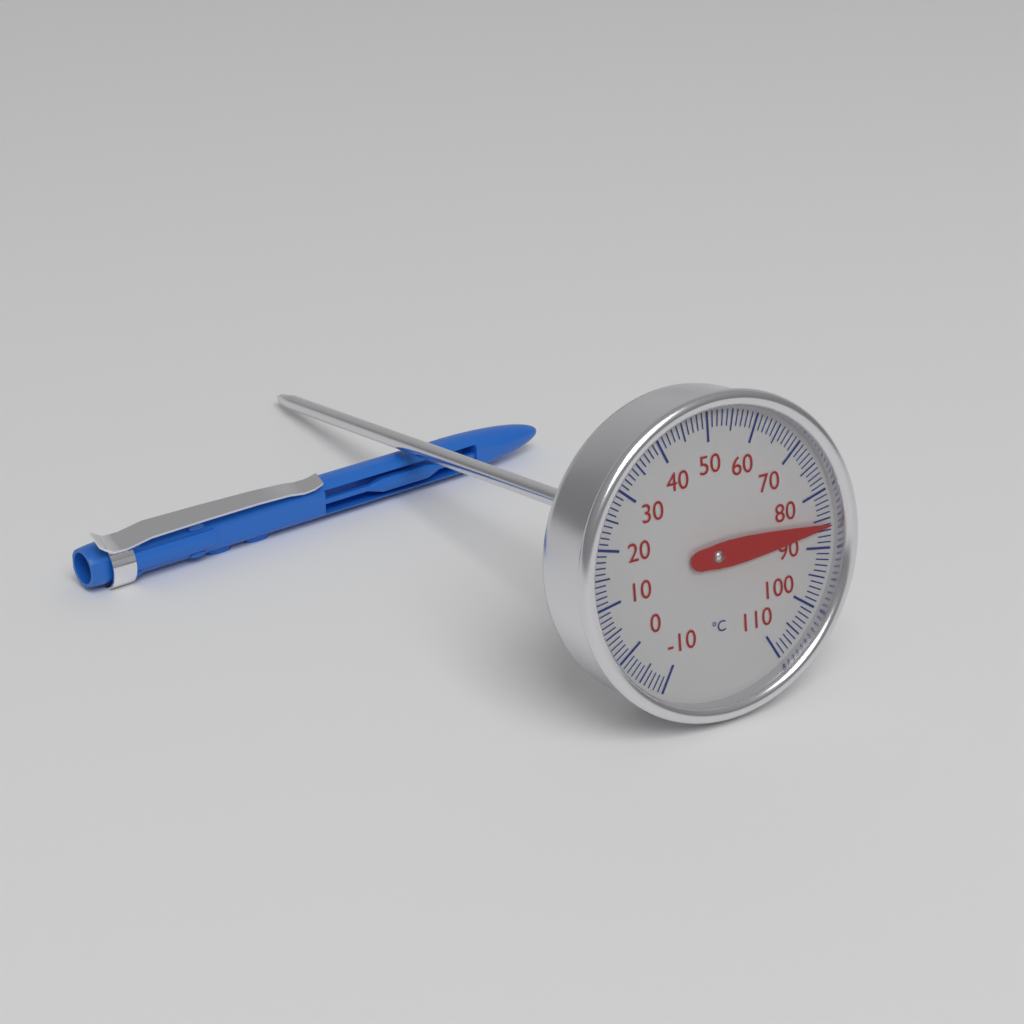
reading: 86 °C
